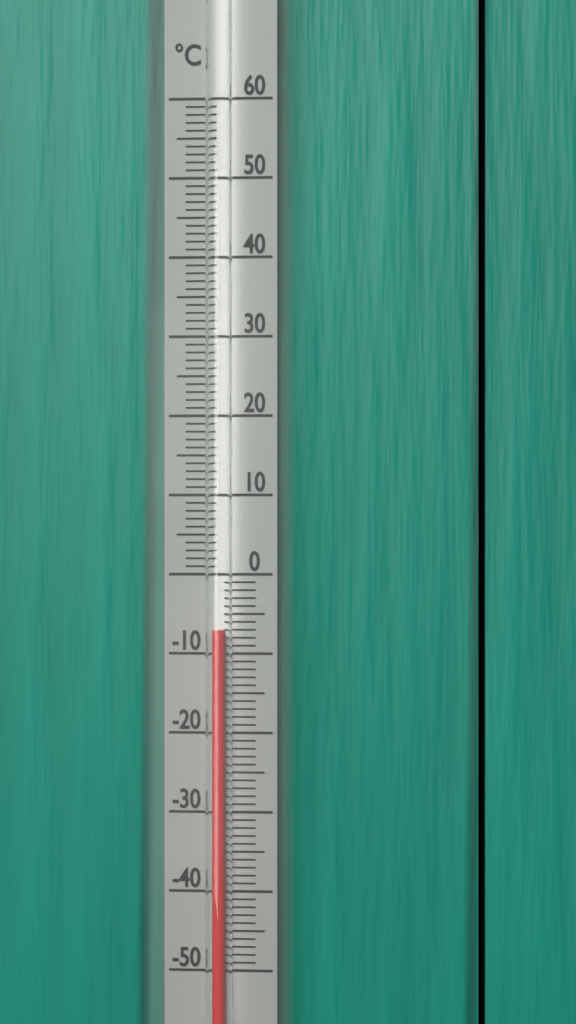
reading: -7 °C
